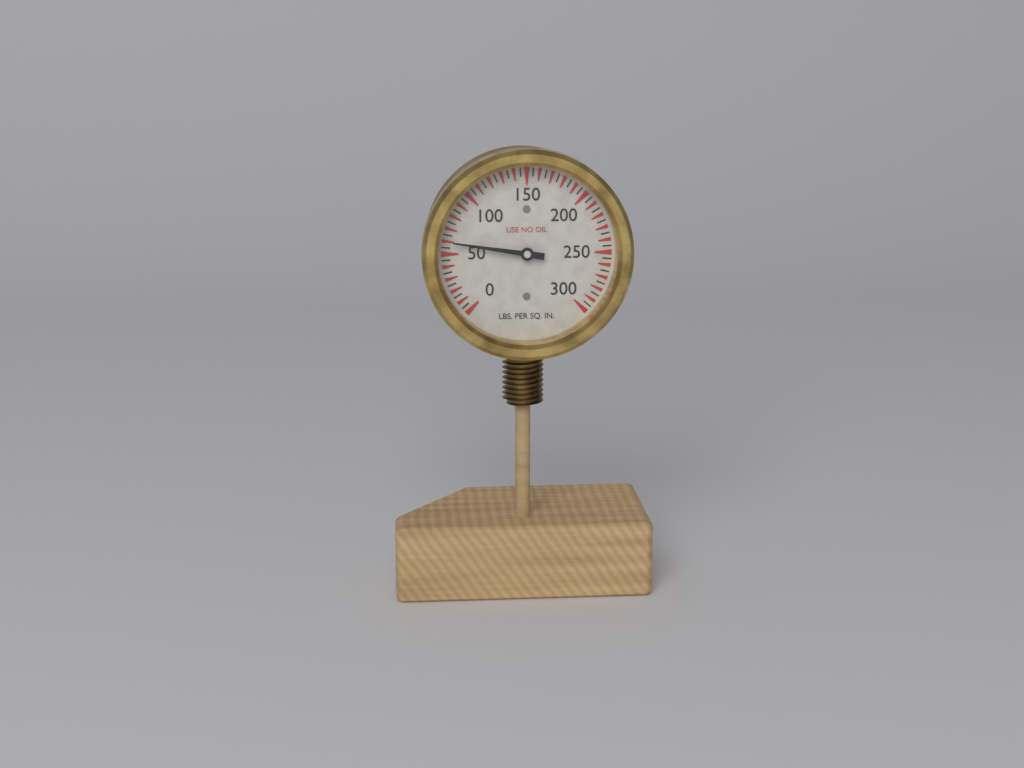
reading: 60 psi
